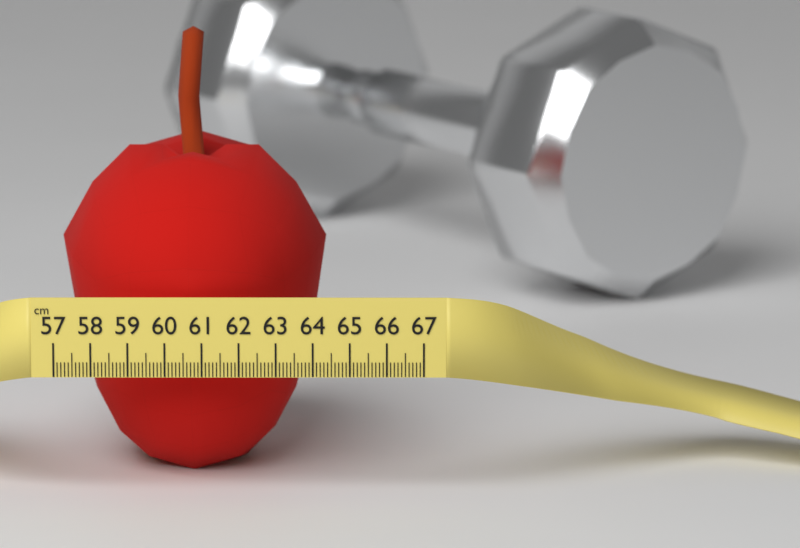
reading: 64.3 cm
